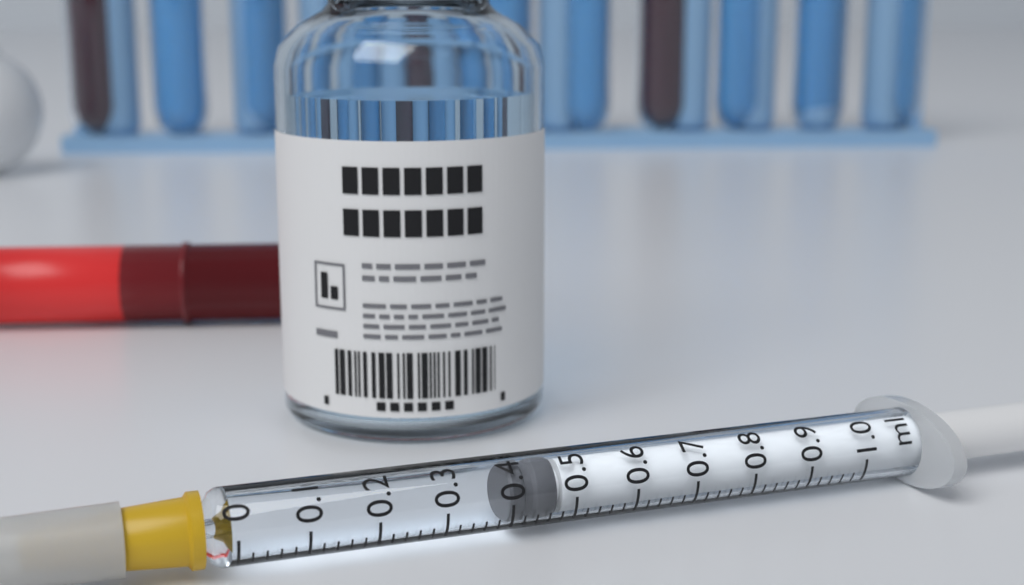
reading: 0.40 ml
